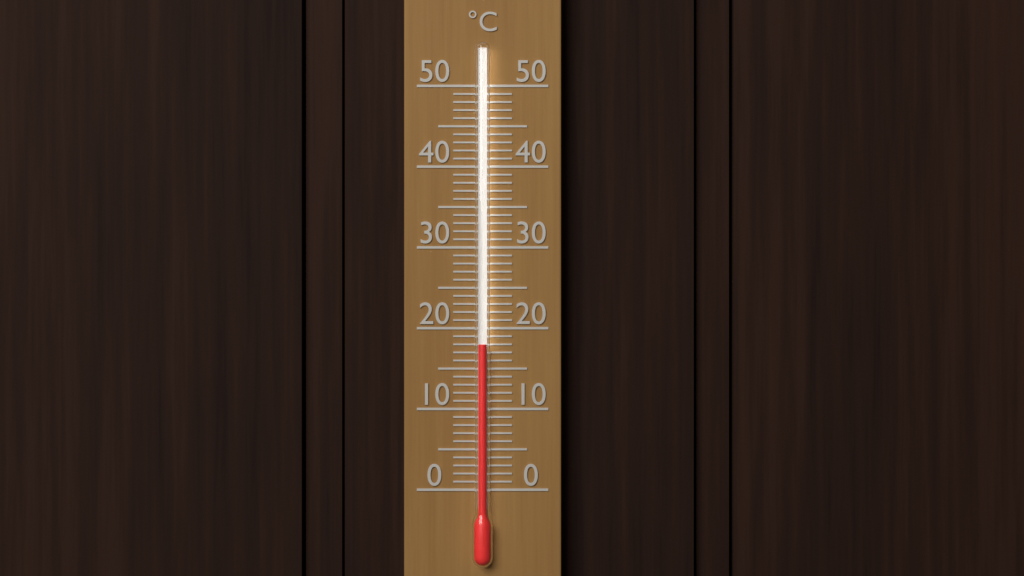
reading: 18 °C
